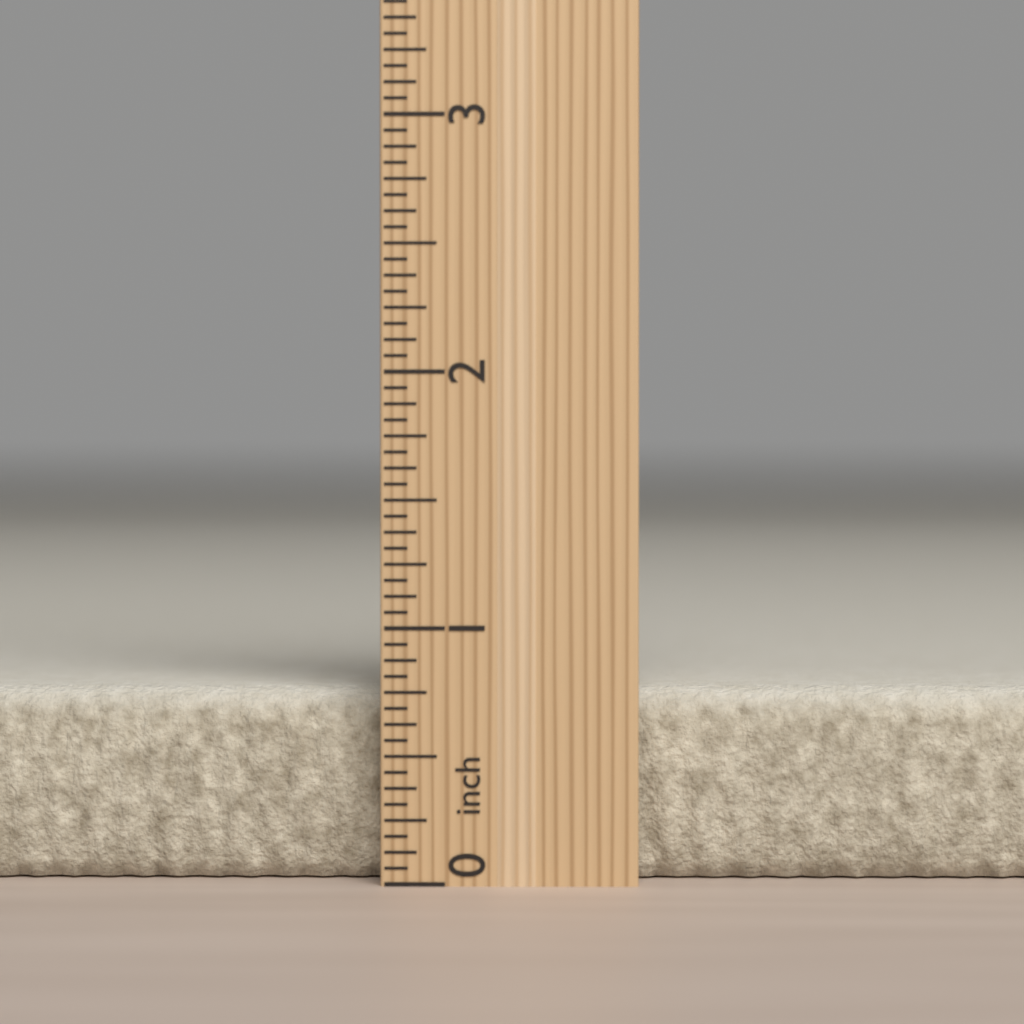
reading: 0.7500 inch
